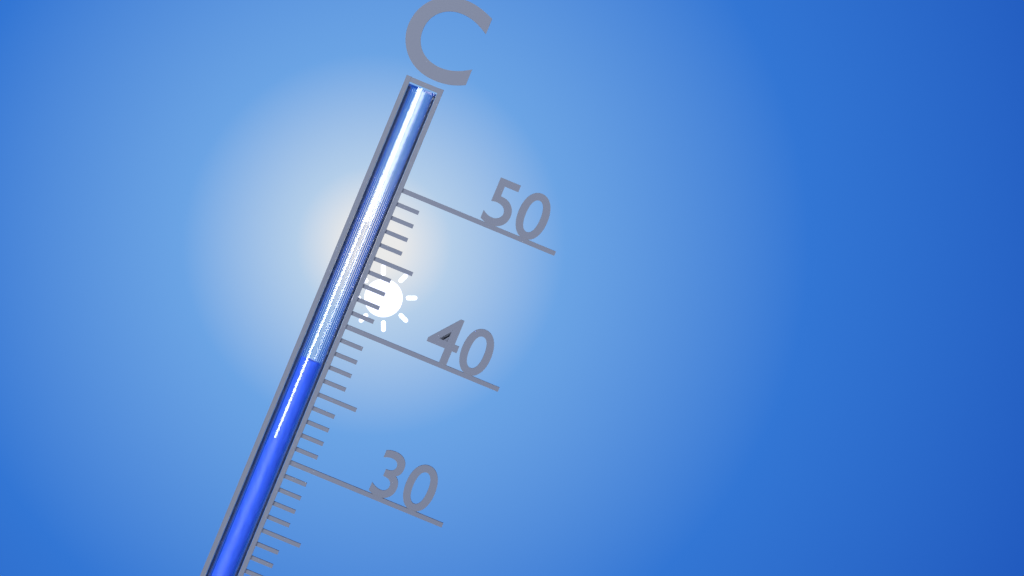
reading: 37 °C
